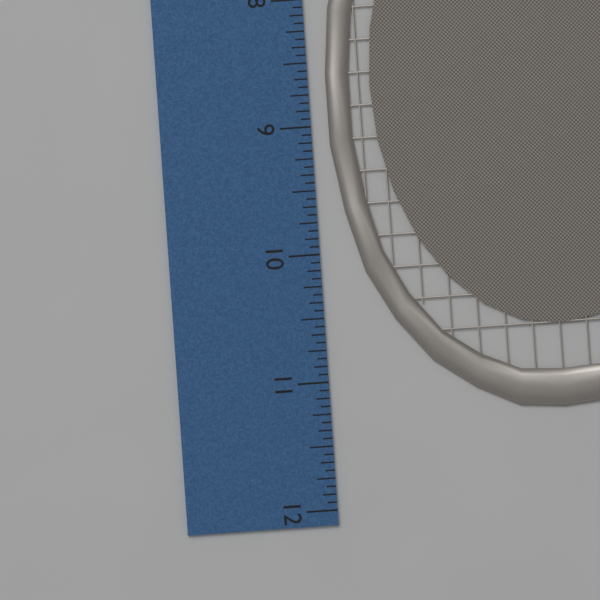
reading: 11.3125 inch
